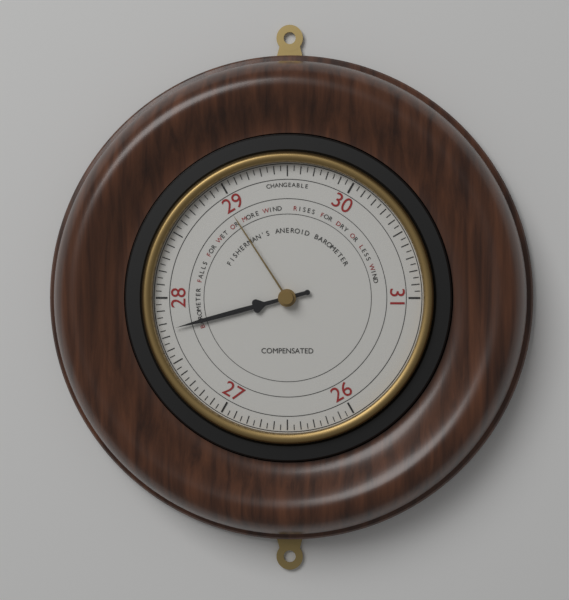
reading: 27.75 (no unit)
